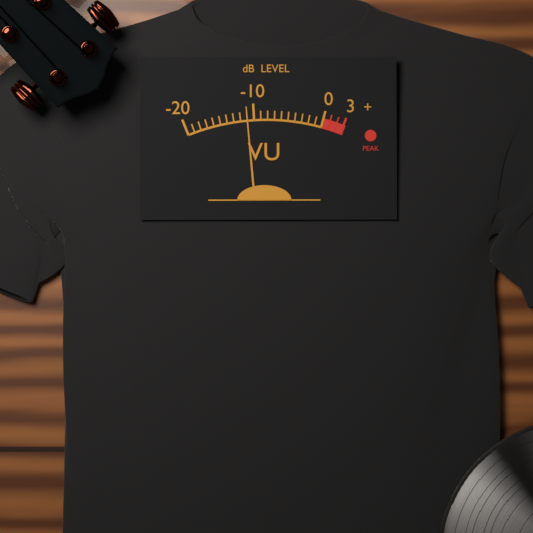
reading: -11 dB
